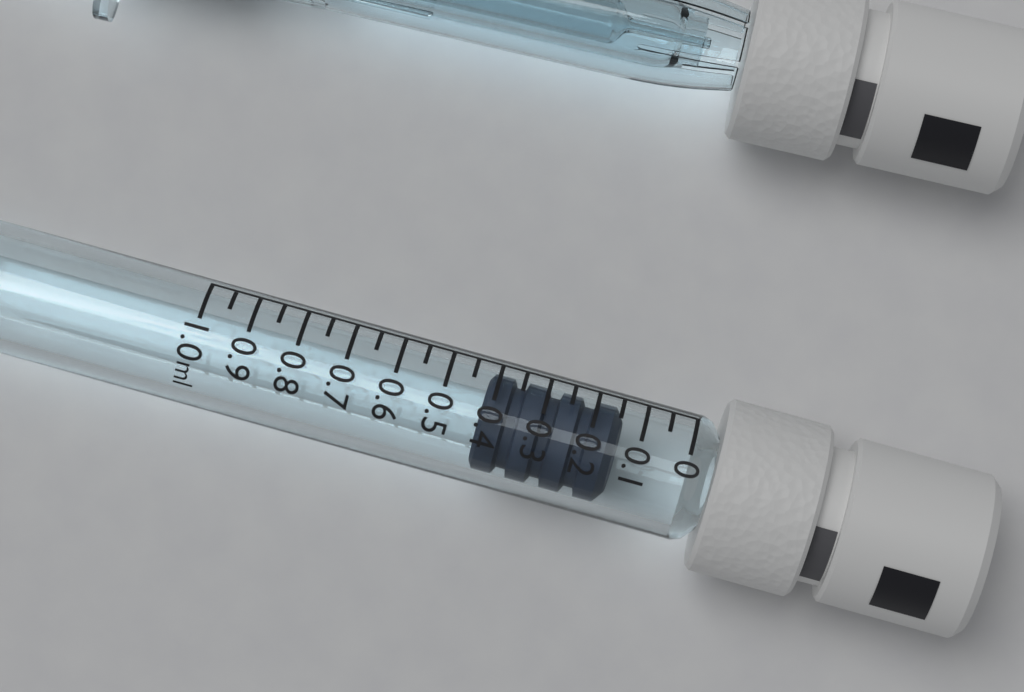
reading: 0.15 ml
